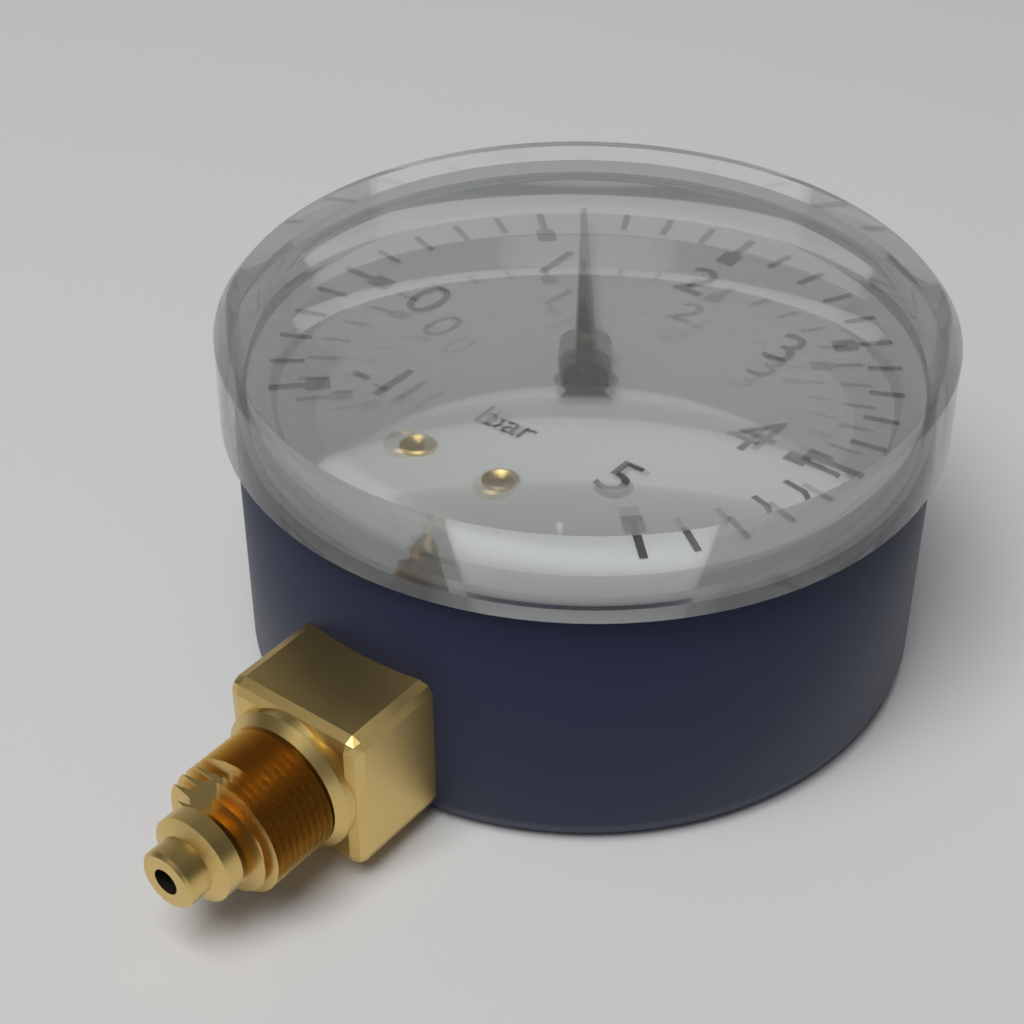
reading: 1.2 bar
